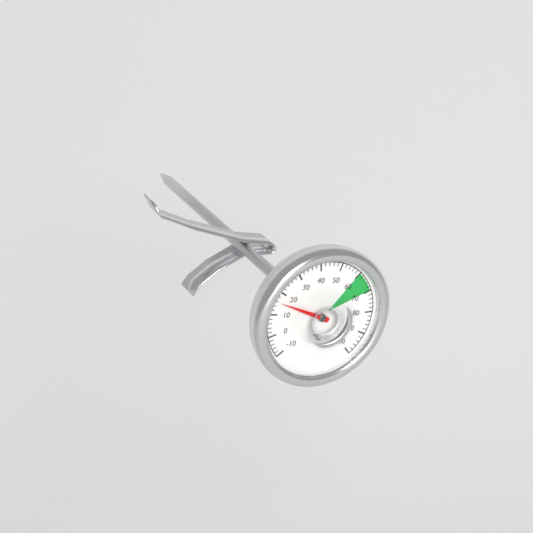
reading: 16 °C
